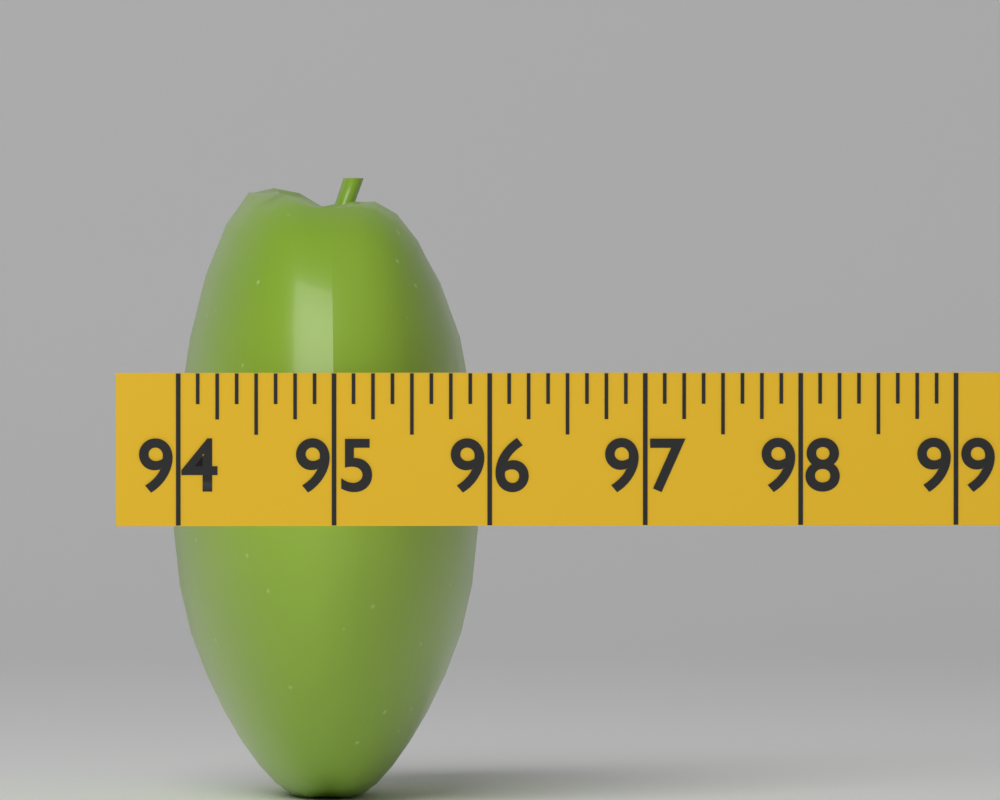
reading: 96.000 (no unit)
